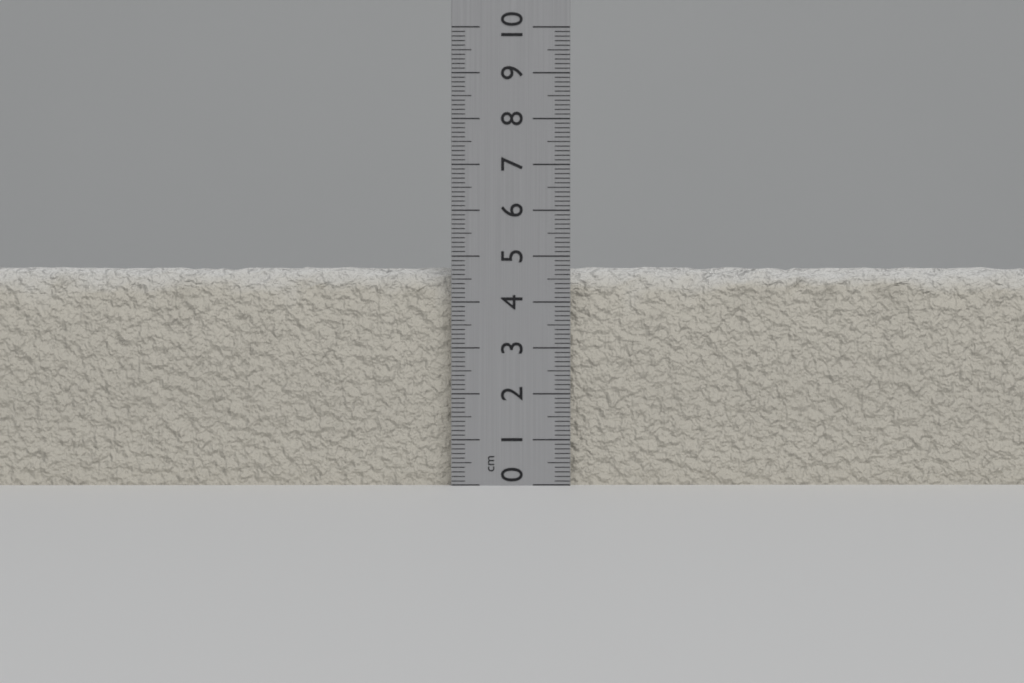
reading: 4.8 cm
